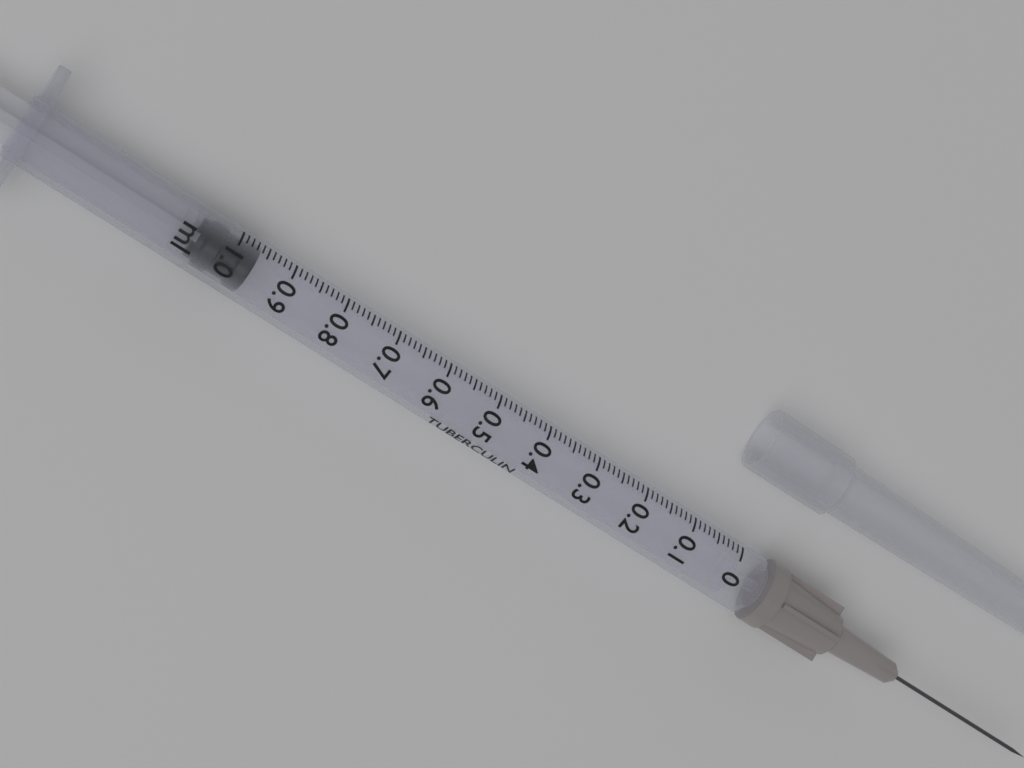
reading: 0.96 ml
